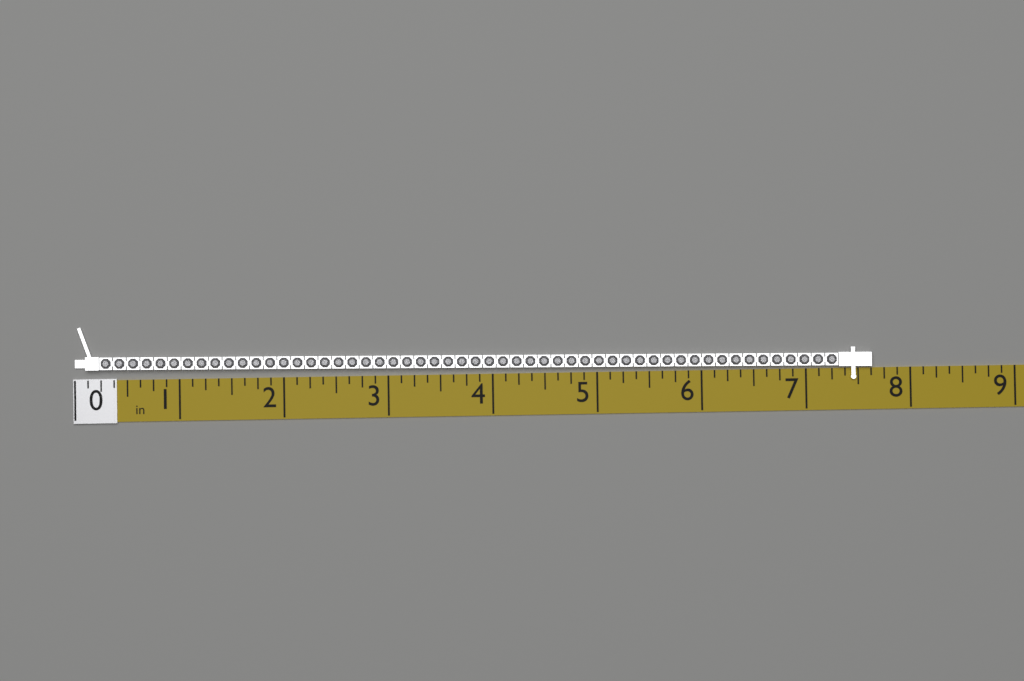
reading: 7.625 in
